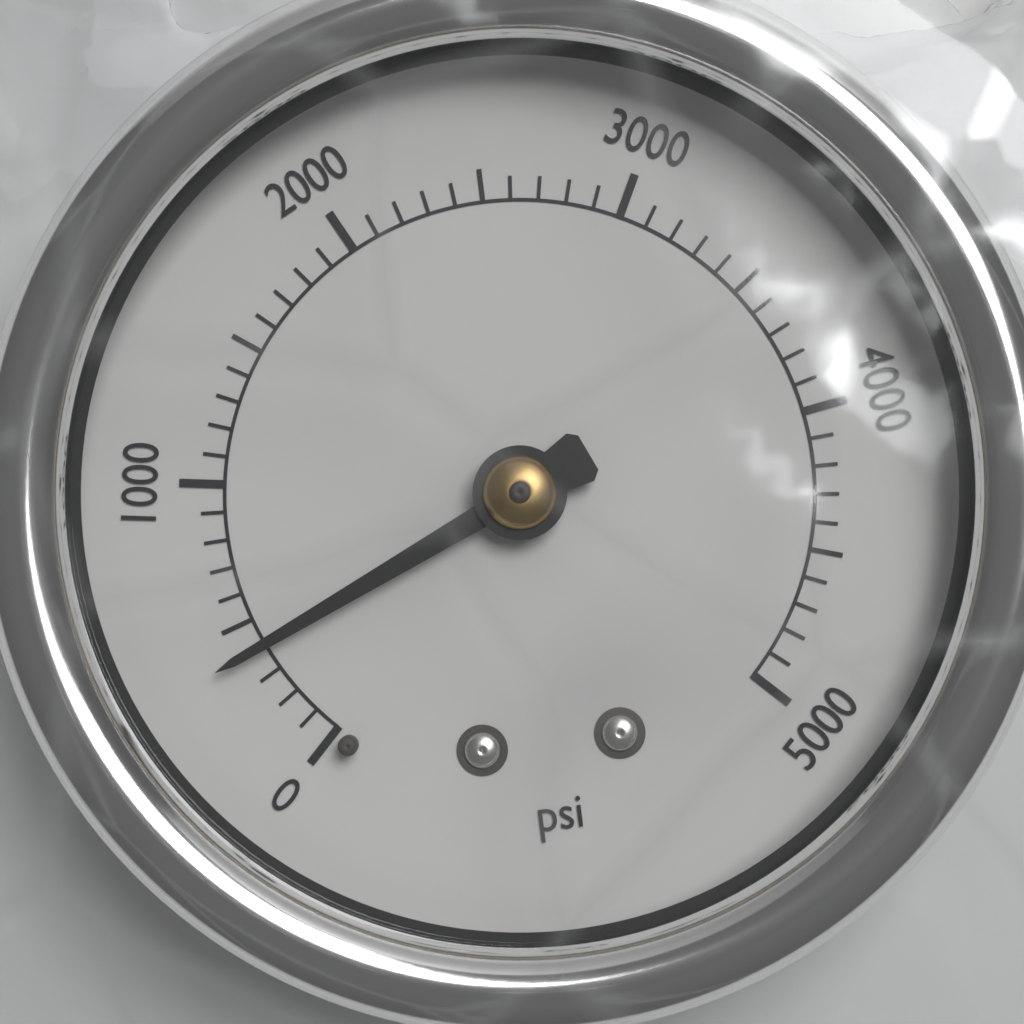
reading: 400 psi
